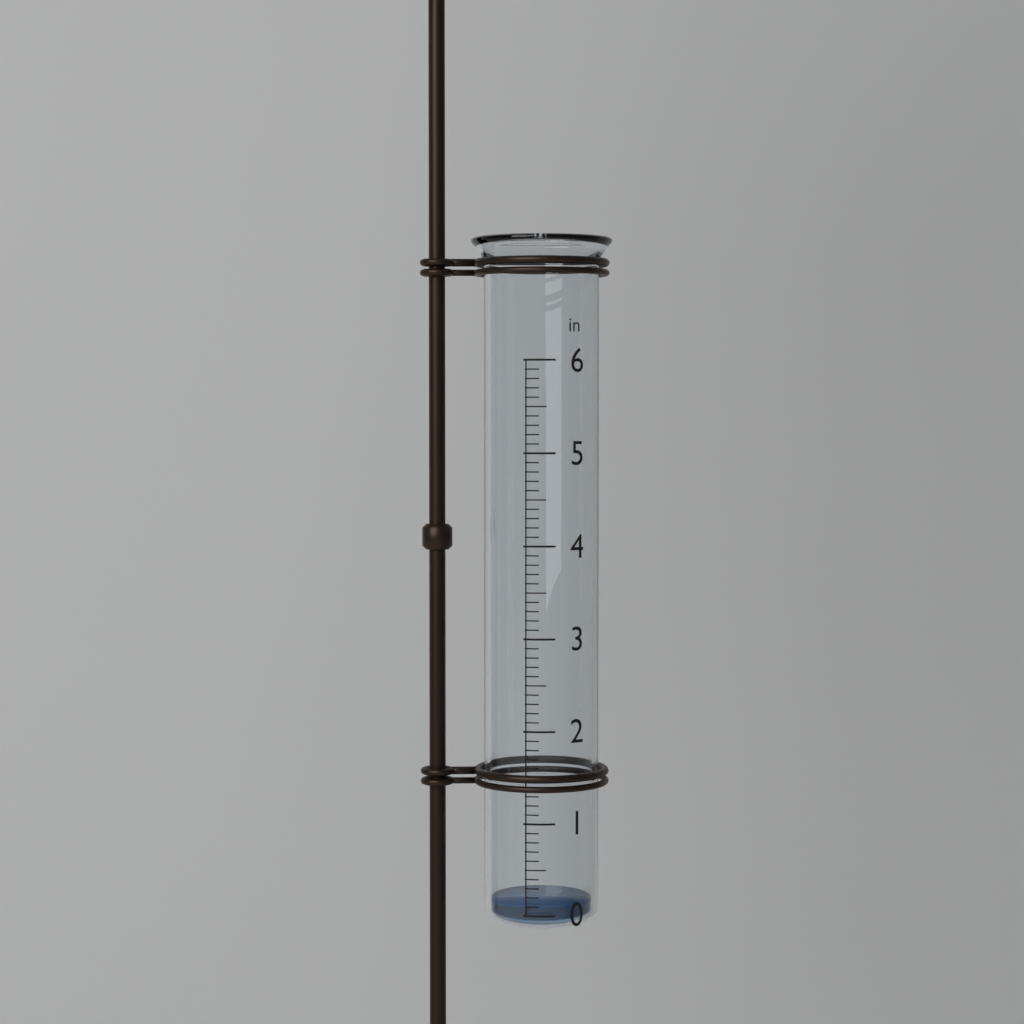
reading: 0.1 in
